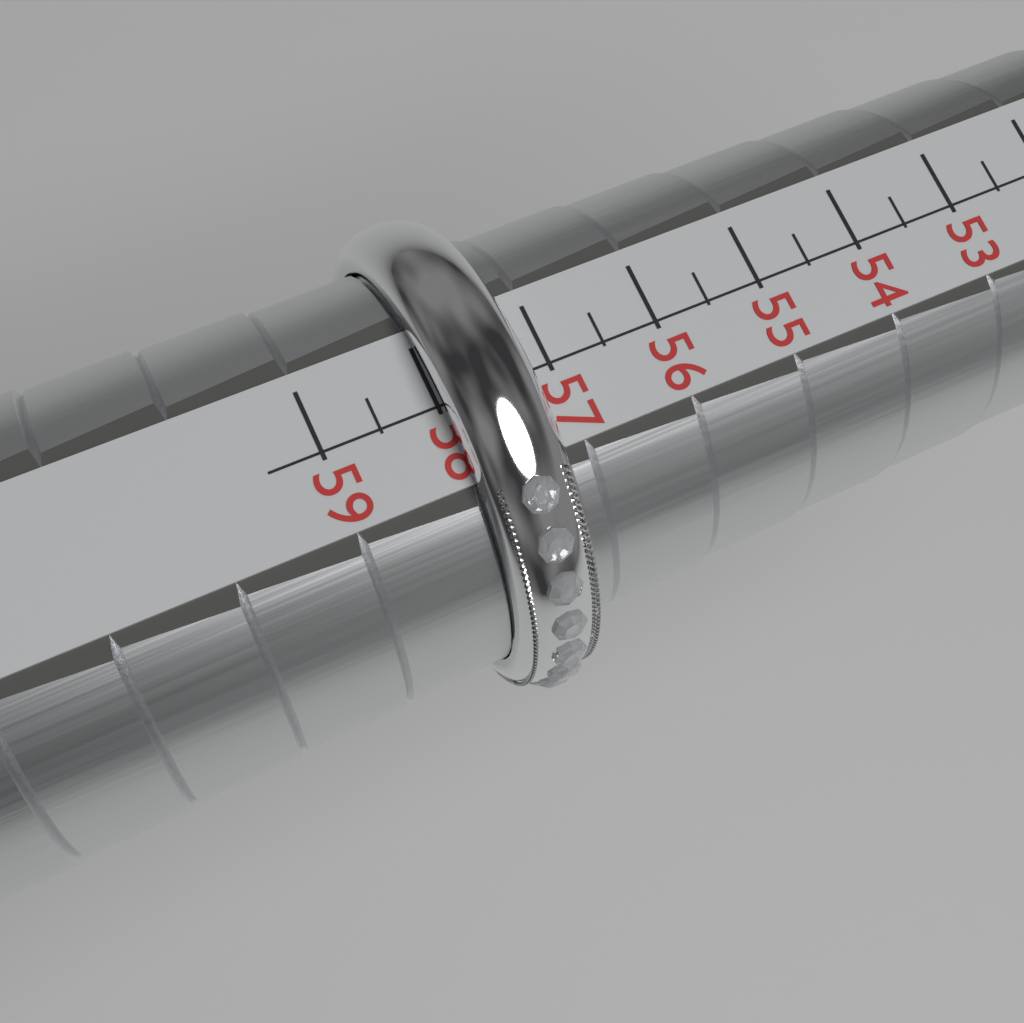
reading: 58.0 (no unit)
